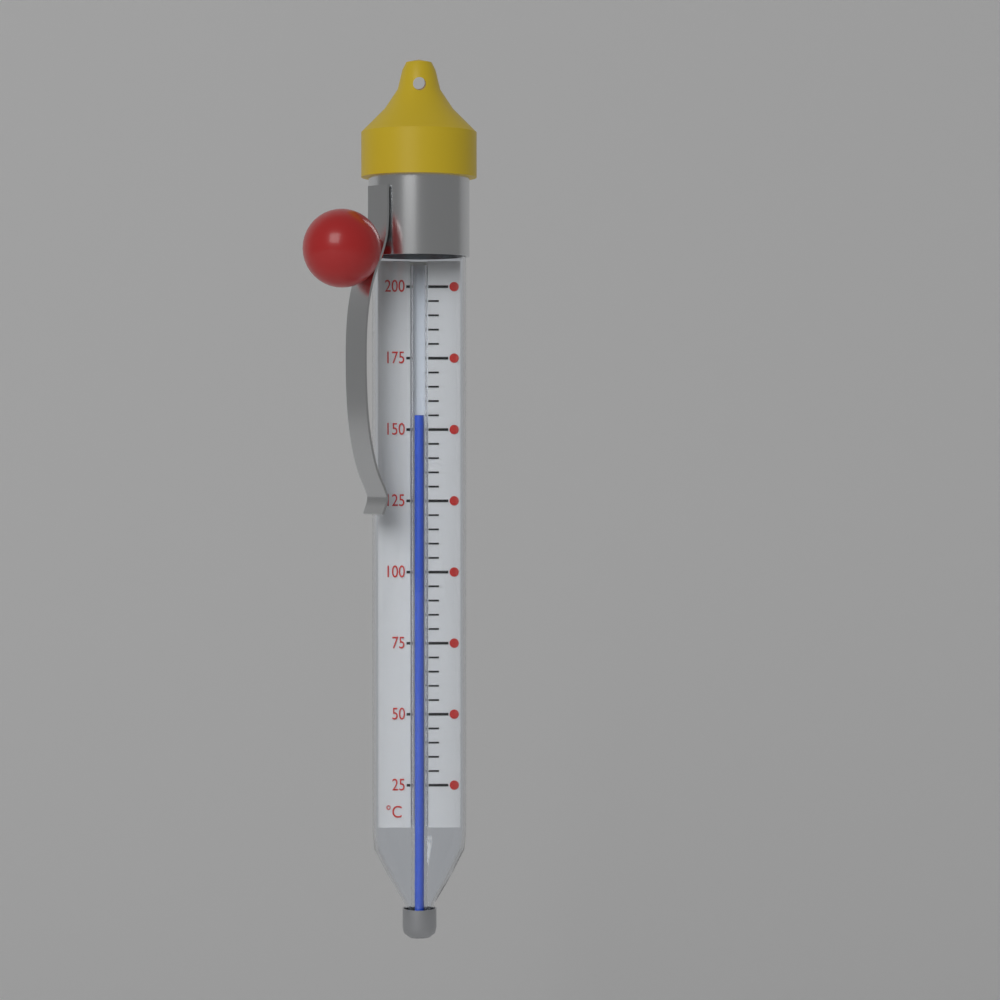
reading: 155 °C
